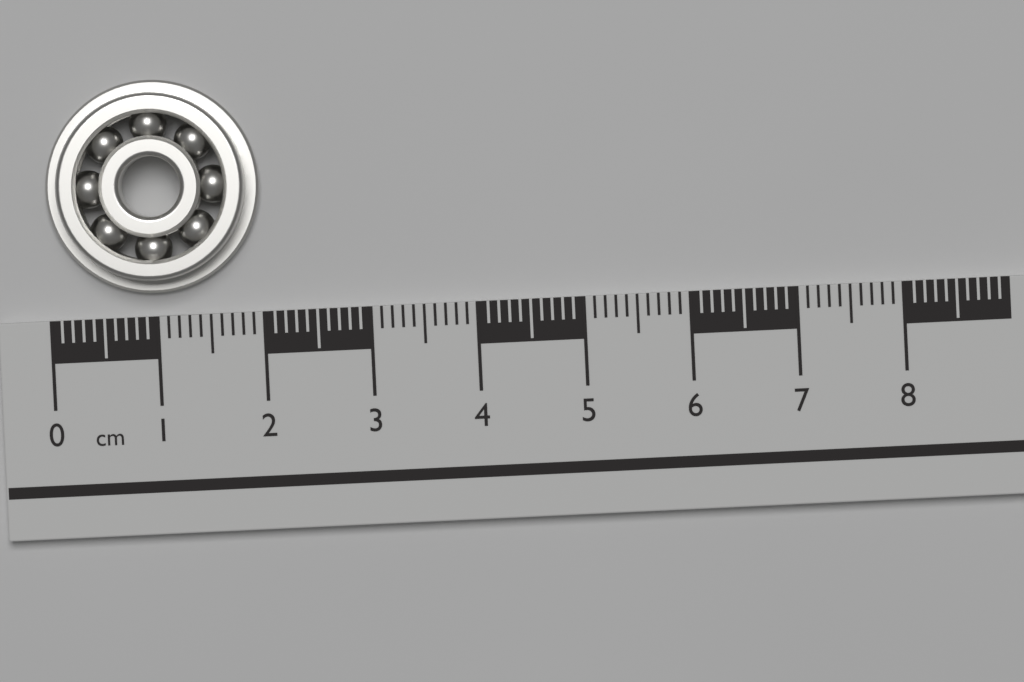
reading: 2.0 cm
